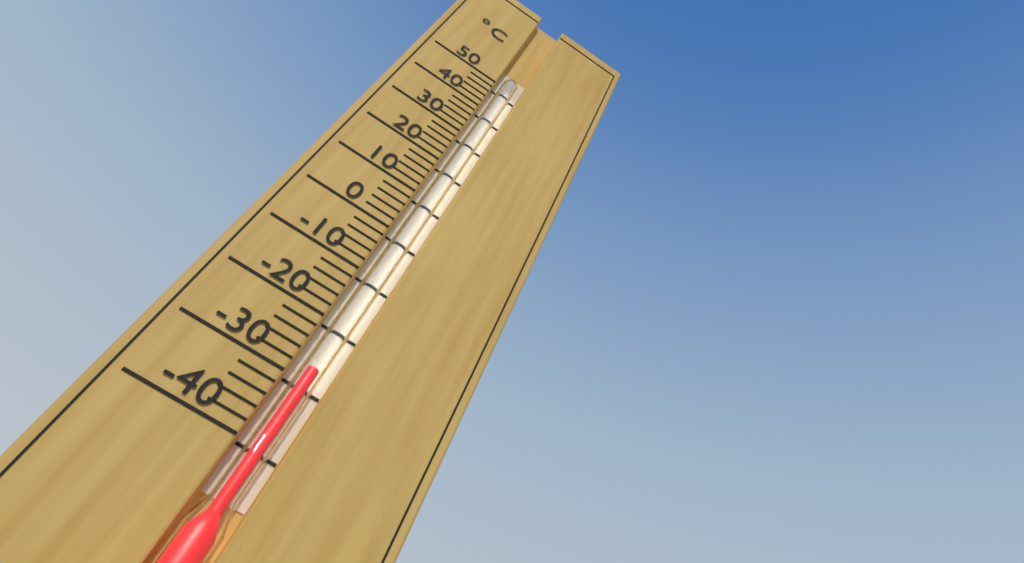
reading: -28 °C
